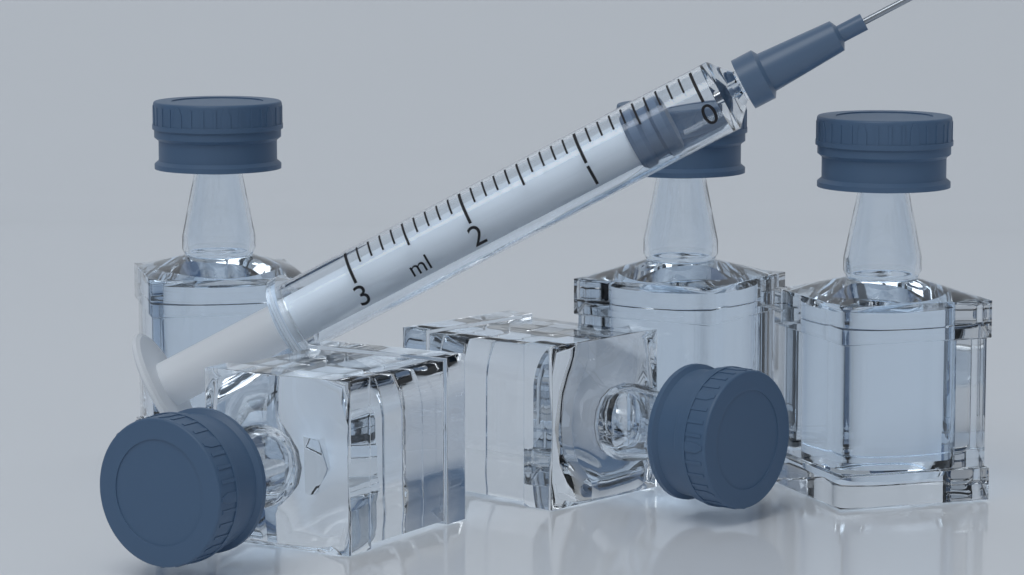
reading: 0.3 ml
